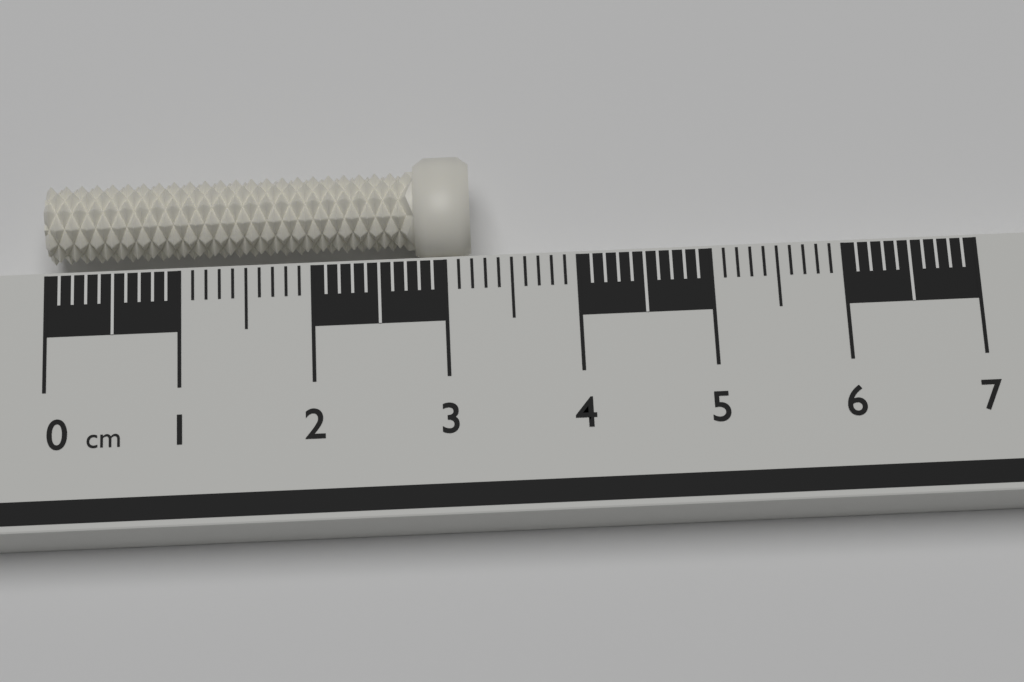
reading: 3.2 cm
